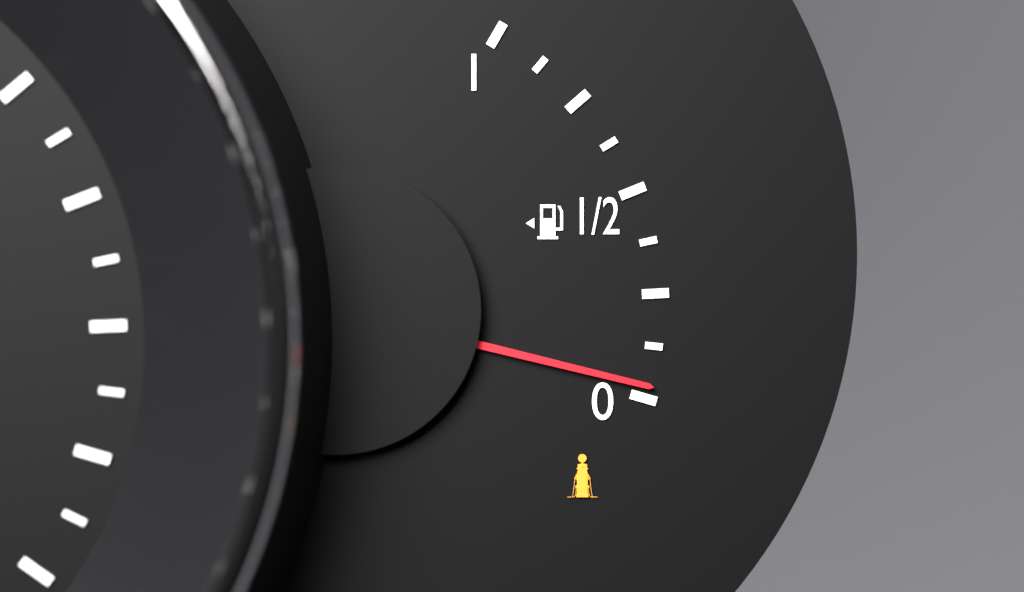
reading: 0.030 (no unit)
